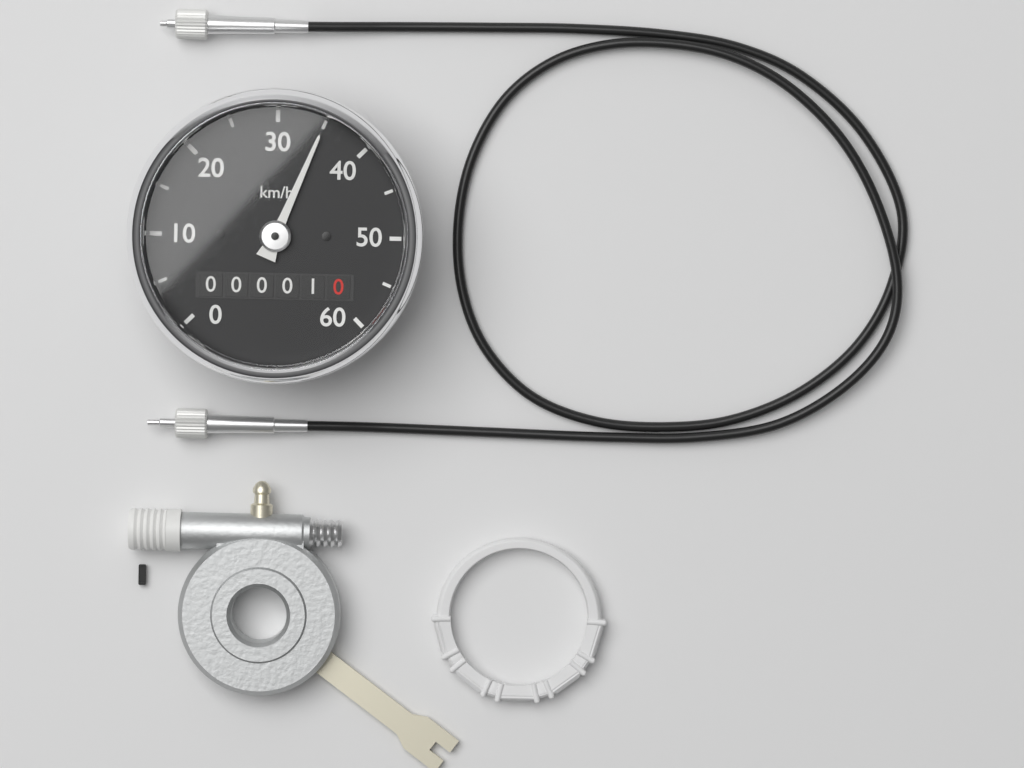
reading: 35 km/h
